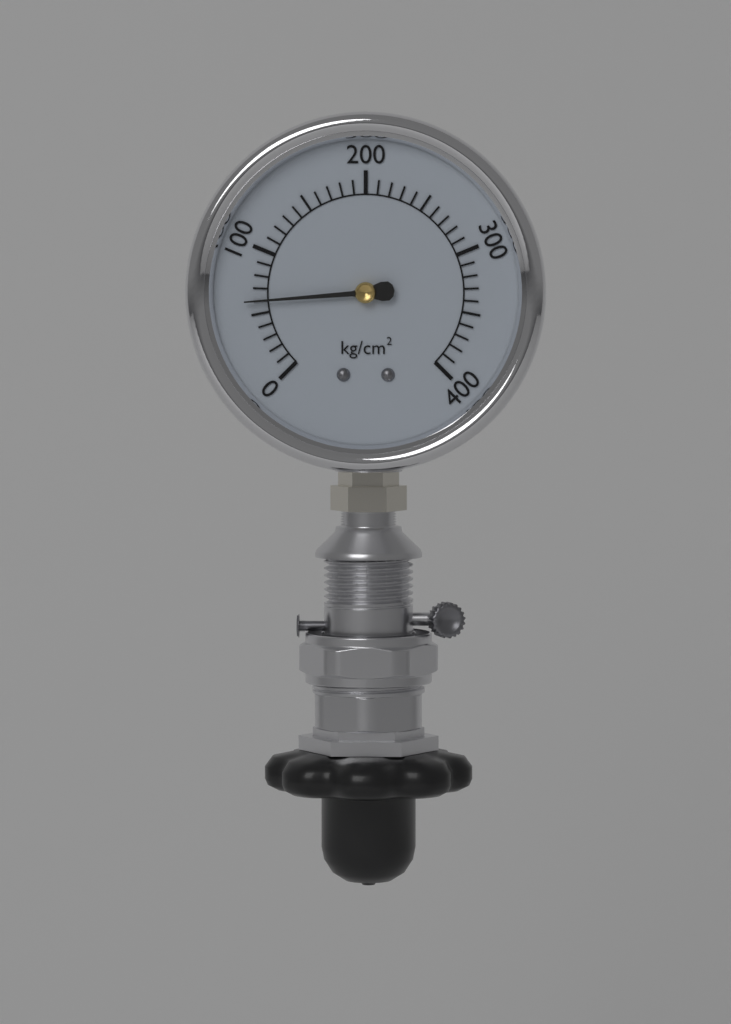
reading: 60 kg/cm²
